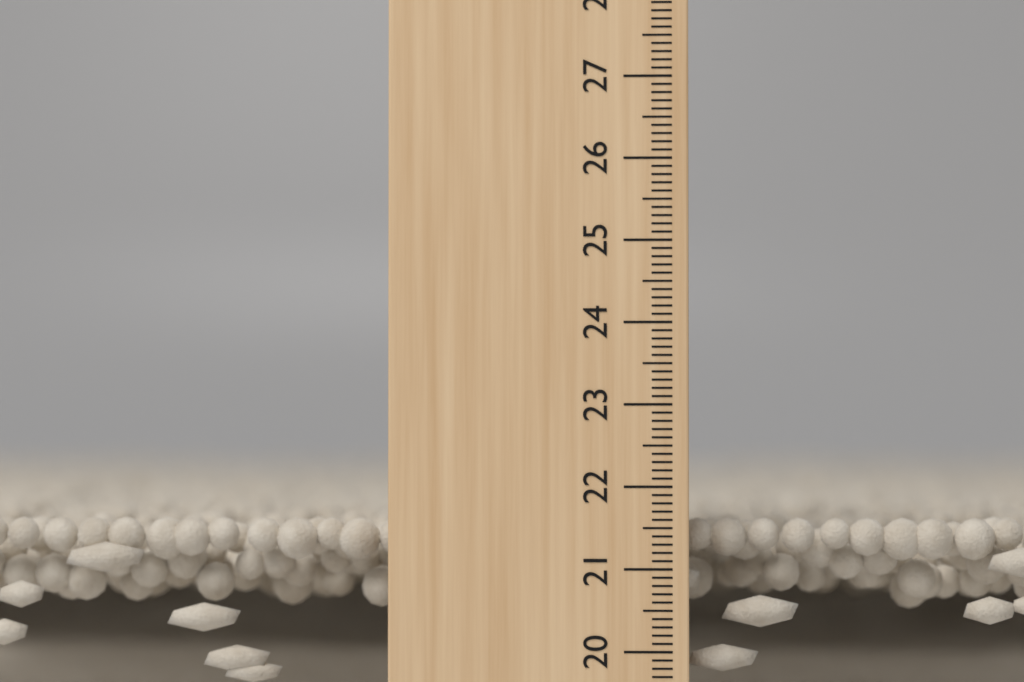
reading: 21.6 cm
